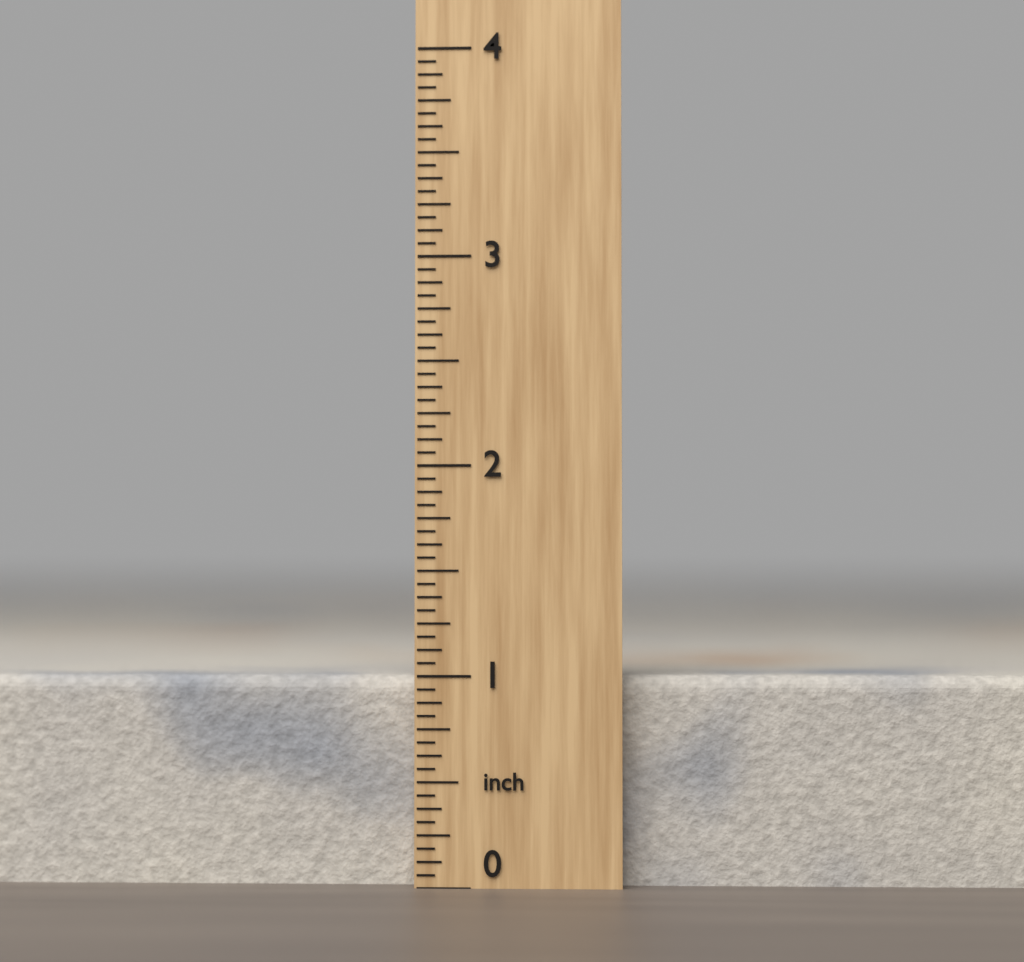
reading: 1.0000 inch
